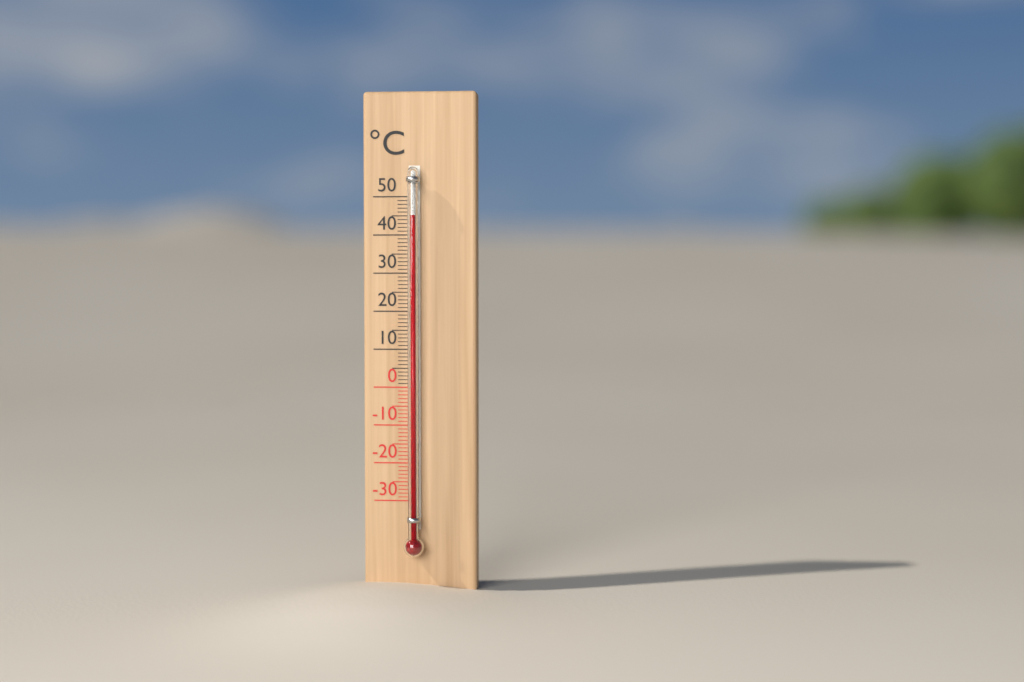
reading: 45 °C
